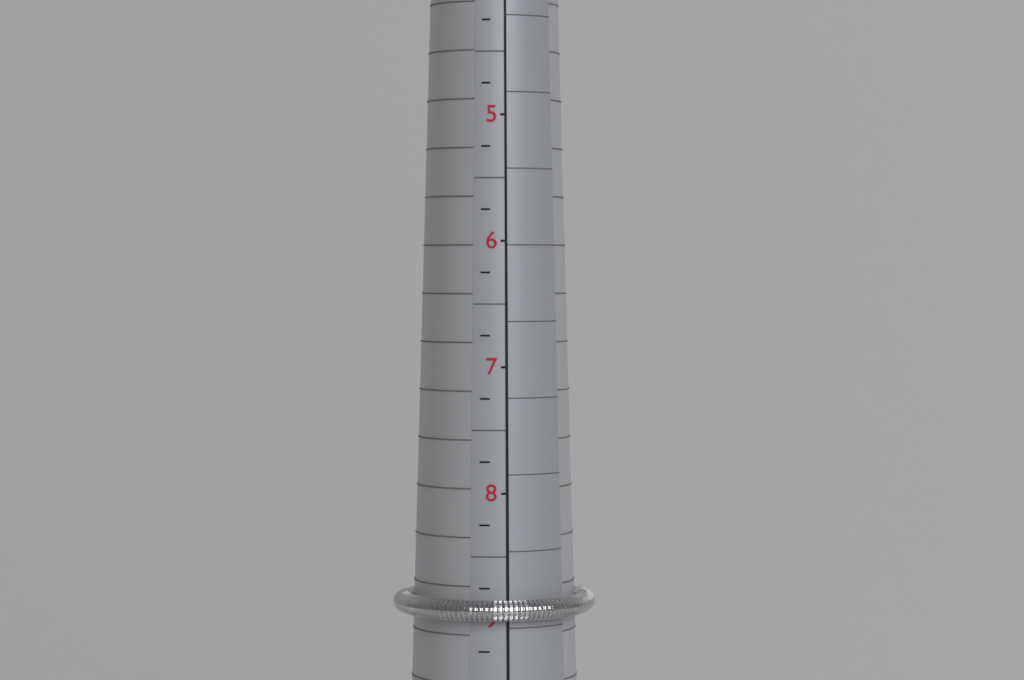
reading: 9.00 (no unit)
